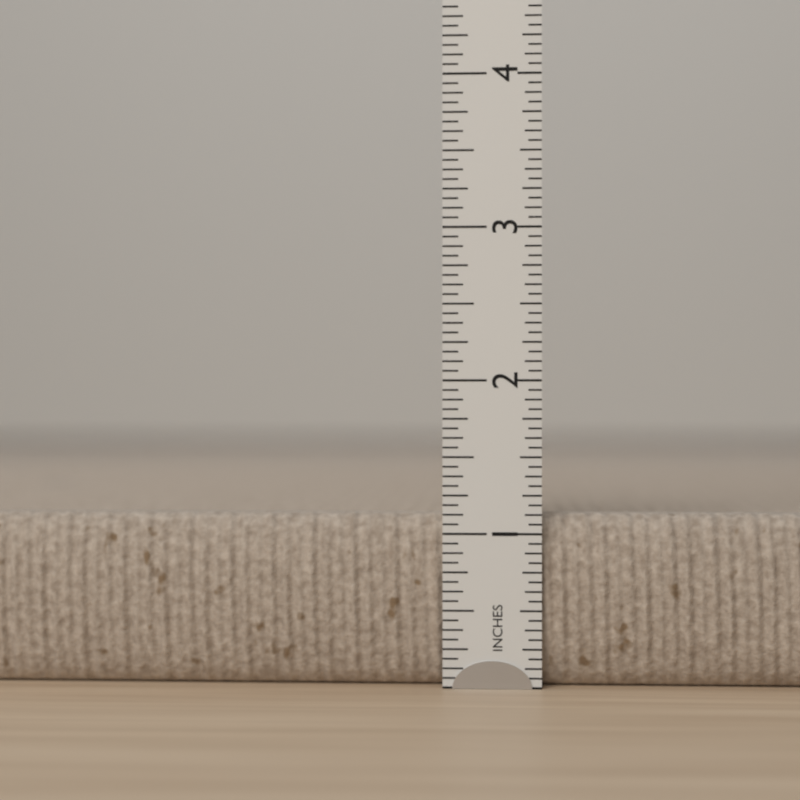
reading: 1.1250 in
